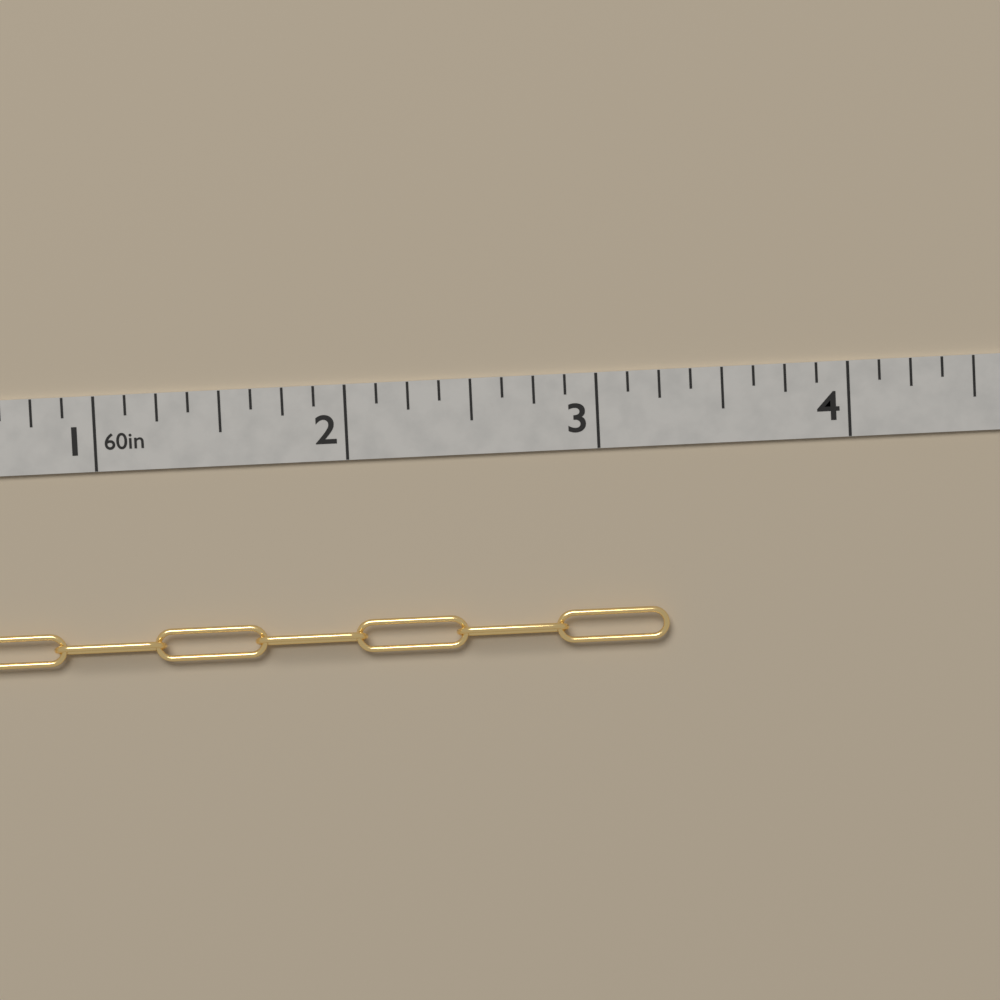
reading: 3.250 in
